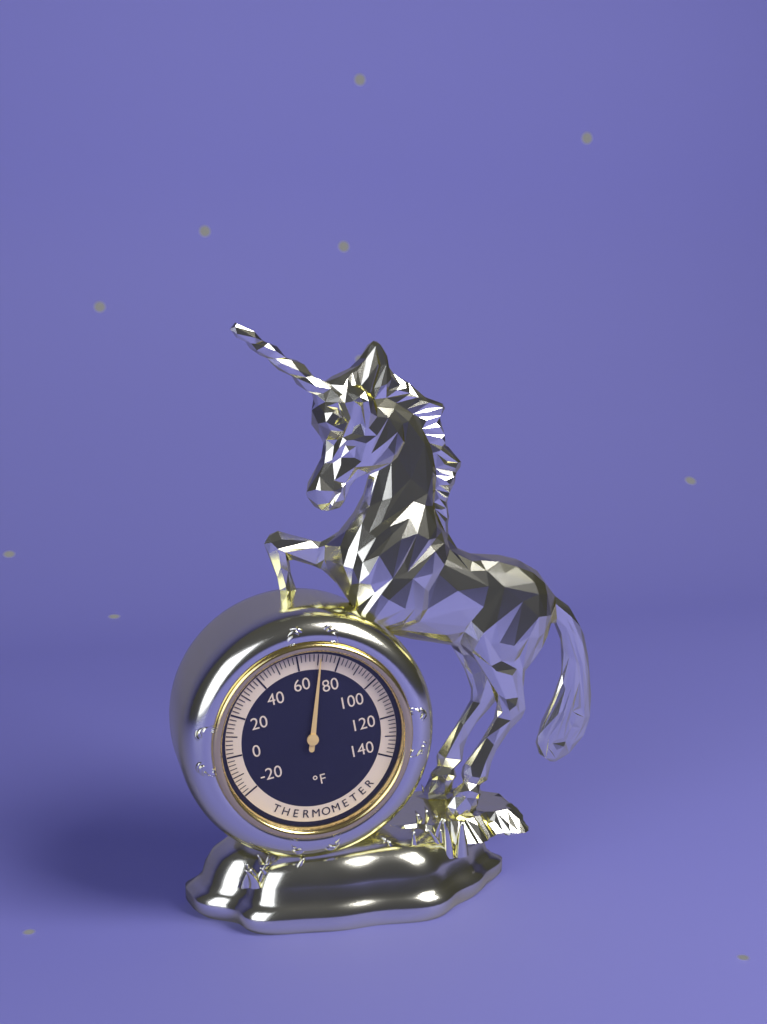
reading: 71 °F
